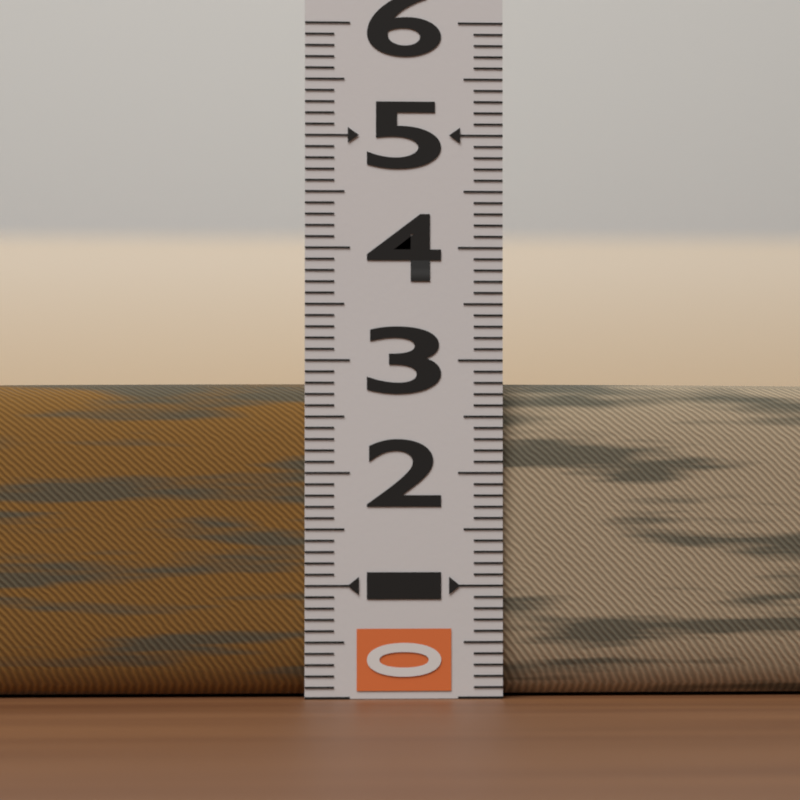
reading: 2.8 (no unit)
